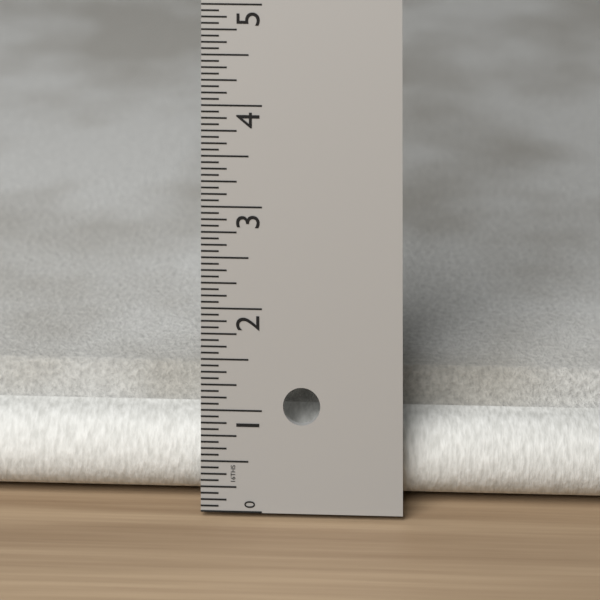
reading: 1.0625 in
